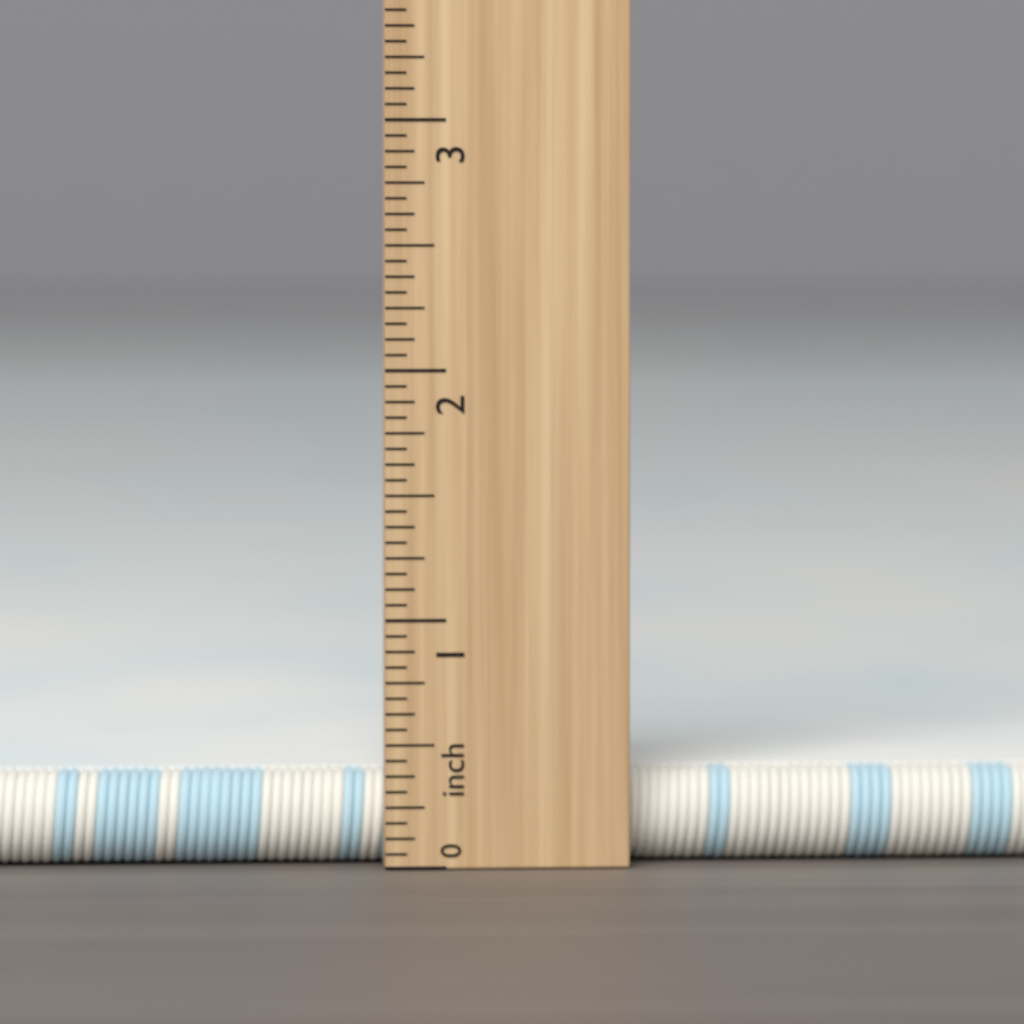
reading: 0.3750 inch
